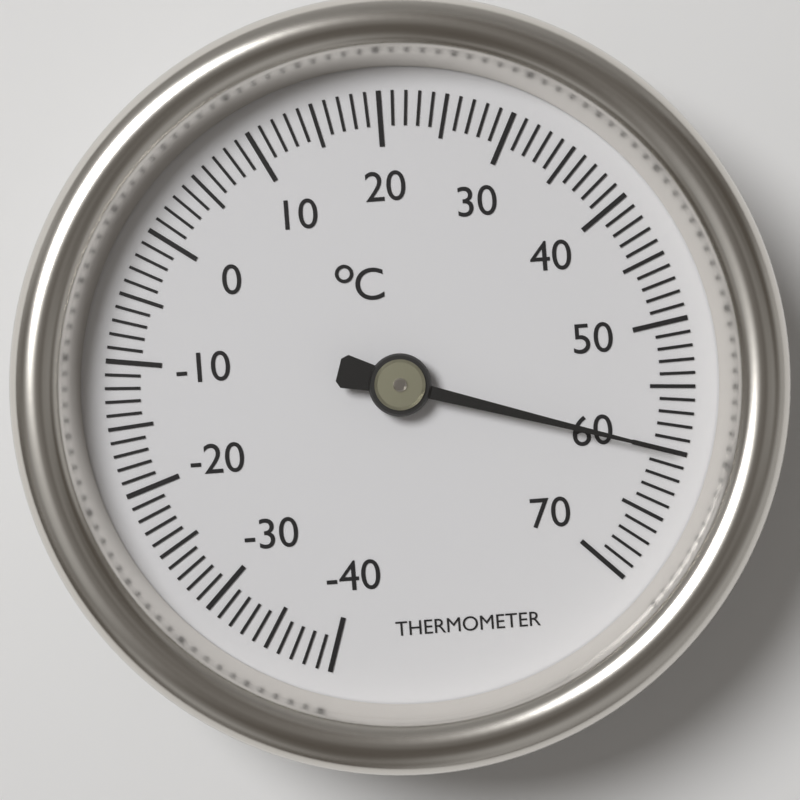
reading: 60 °C
